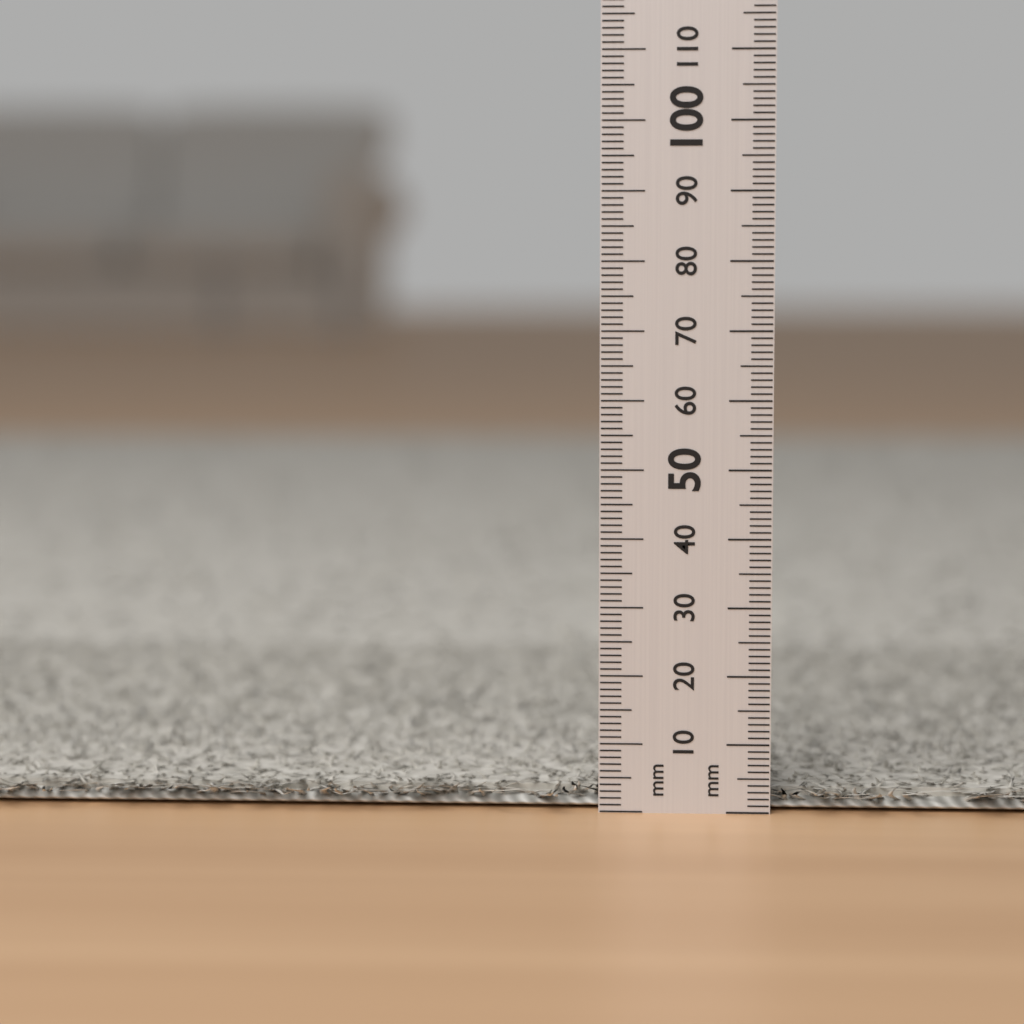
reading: 4 mm
